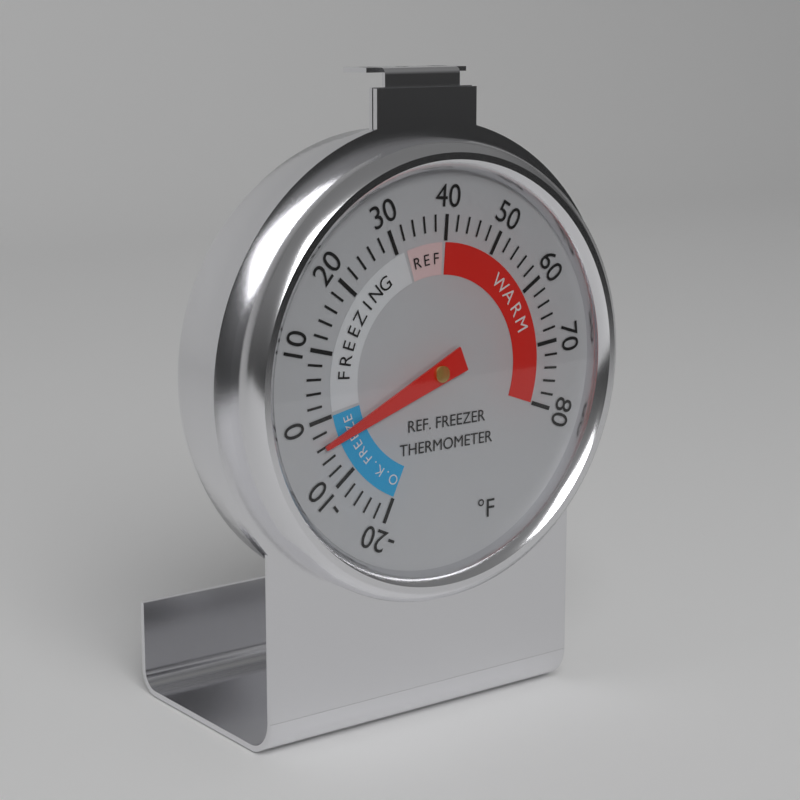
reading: -4 °F
